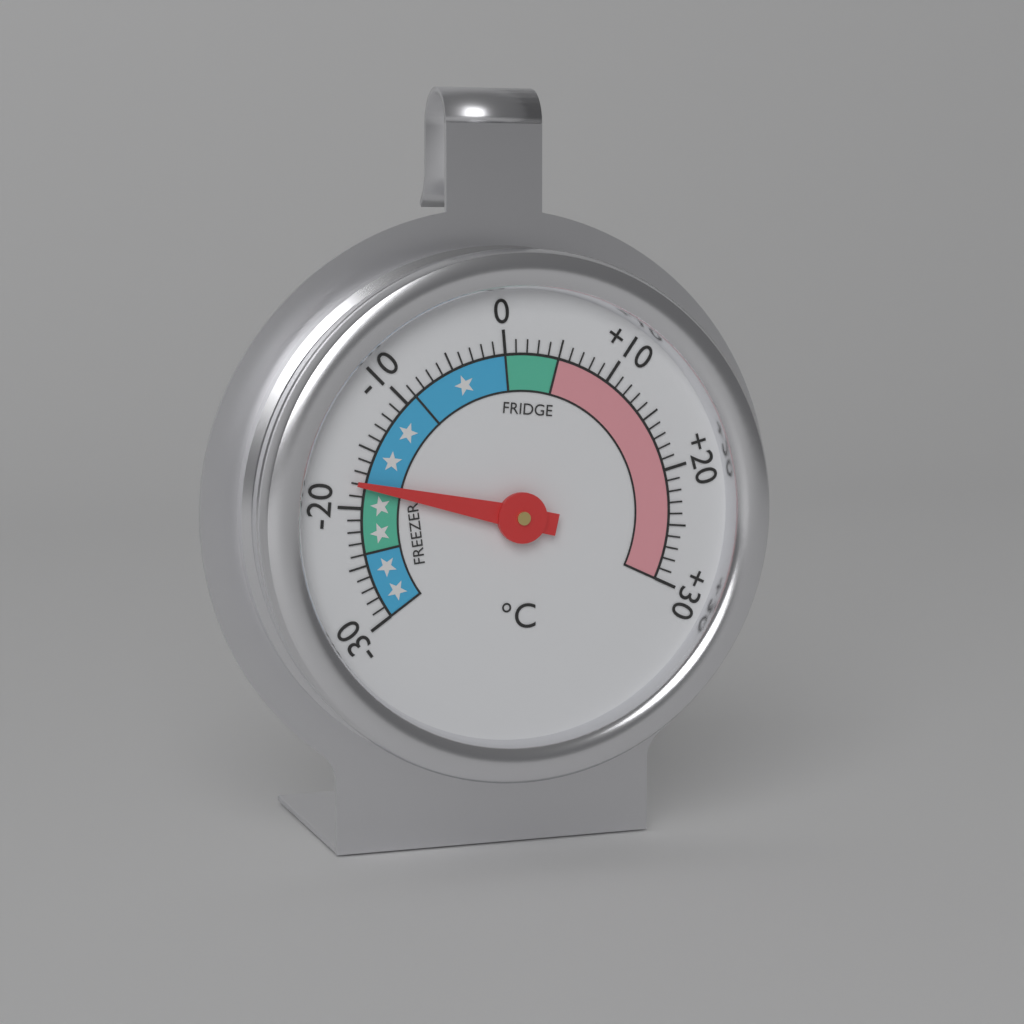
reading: -18 °C
